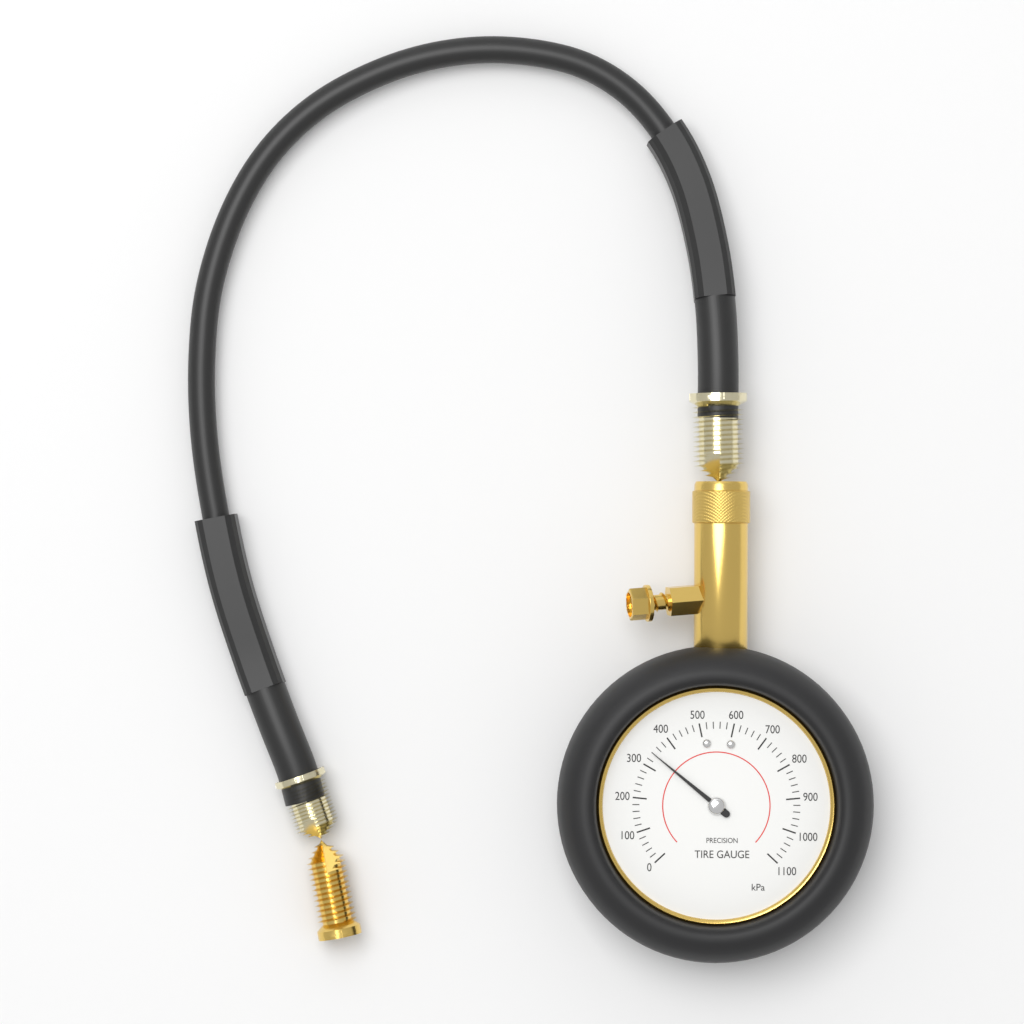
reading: 340 kPa
